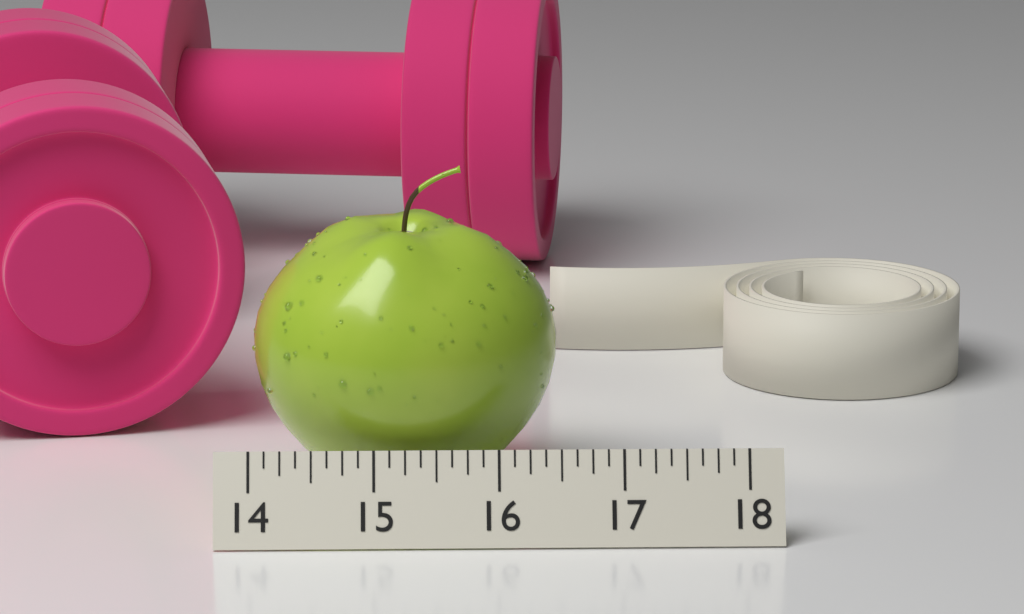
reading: 16.500 (no unit)
